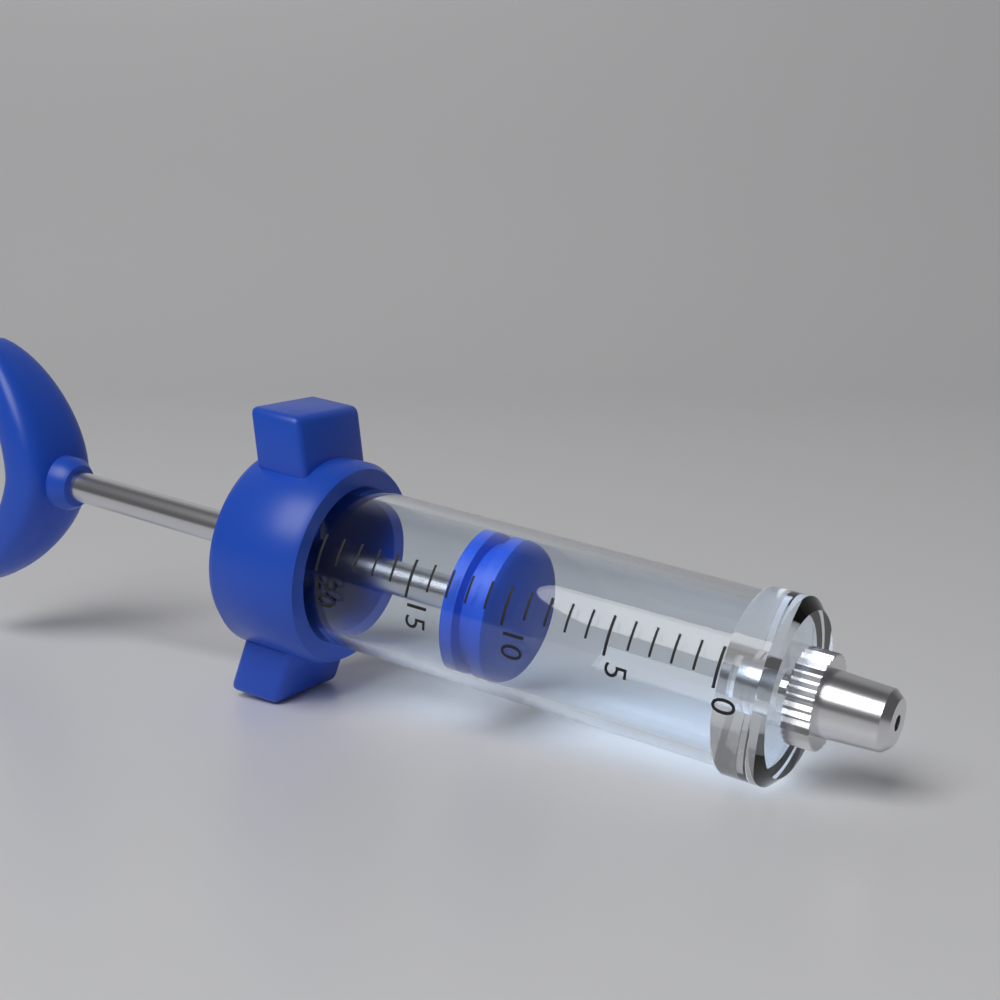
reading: 11 (no unit)
